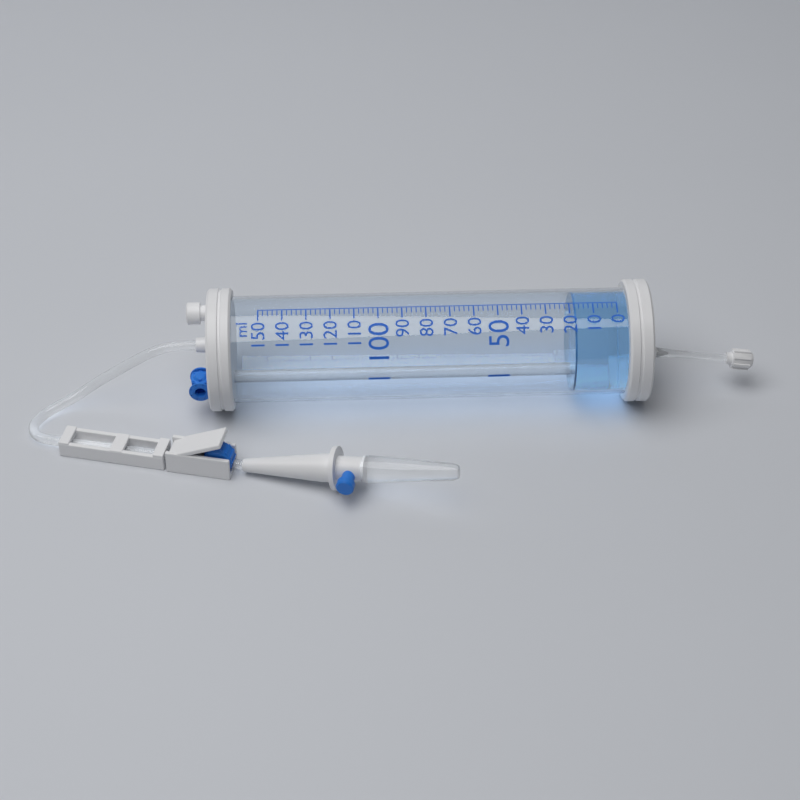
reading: 18 ml
